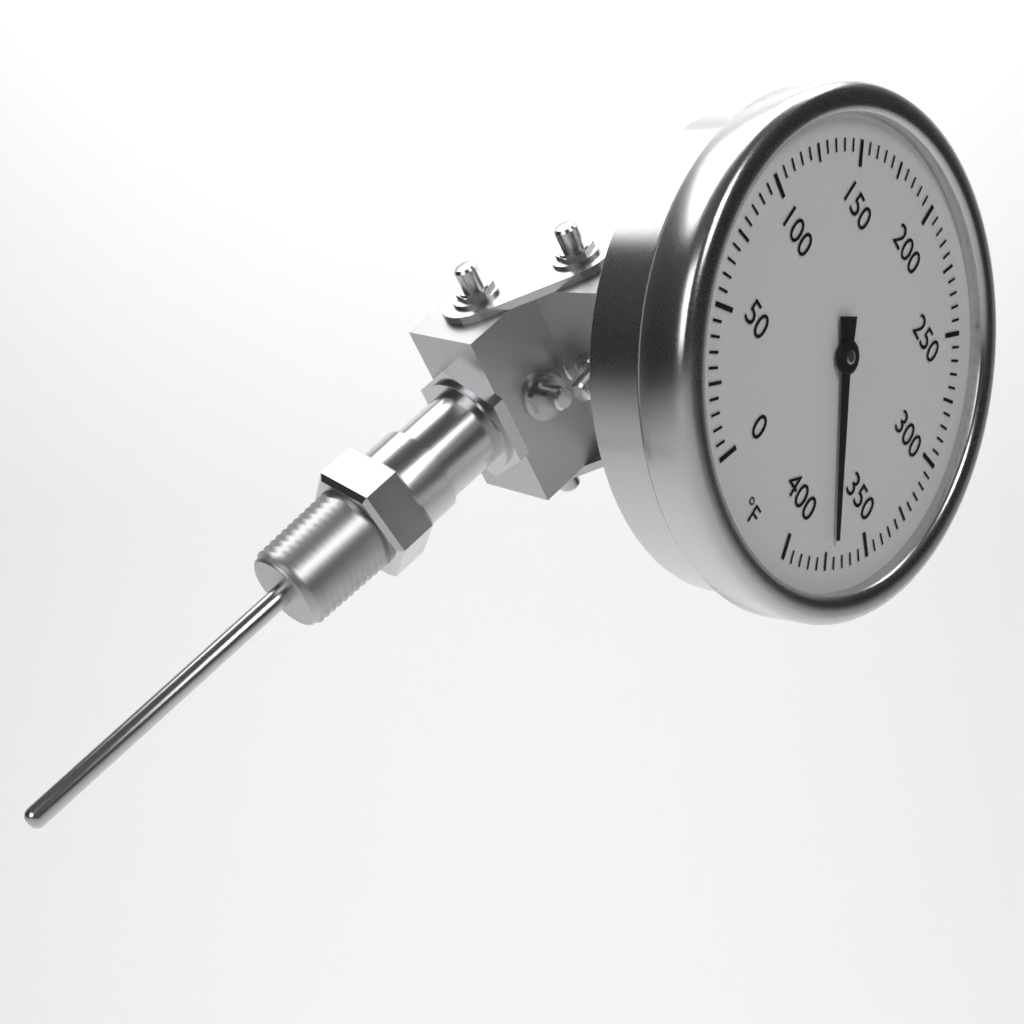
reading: 370 °F
